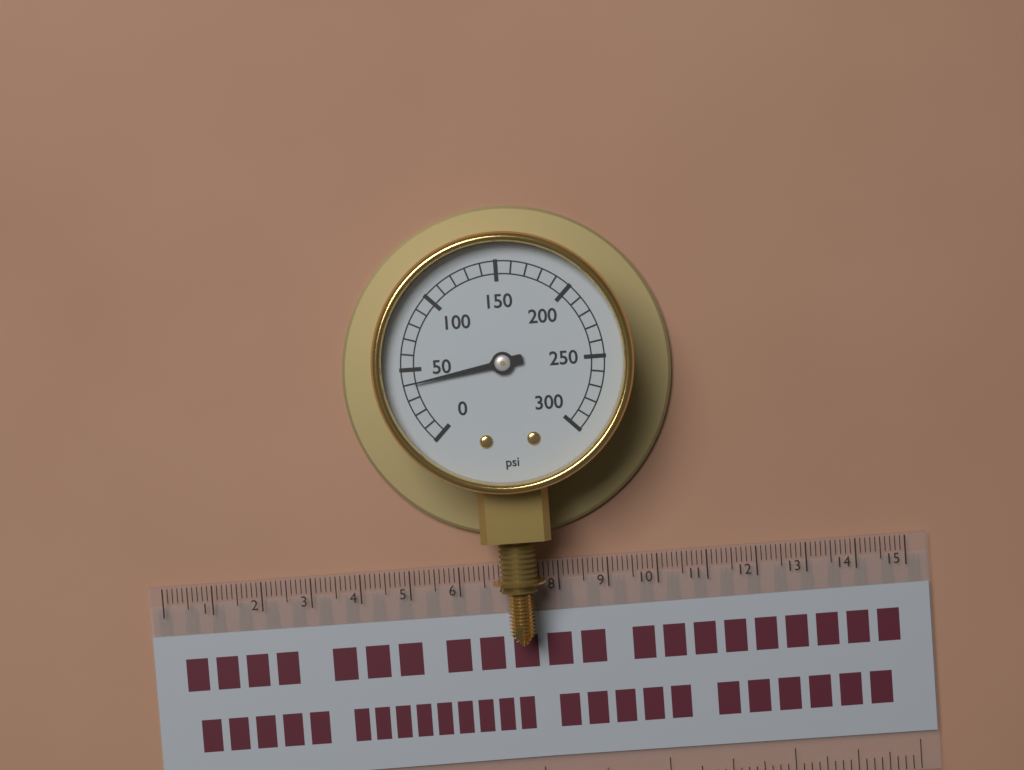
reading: 40 psi
